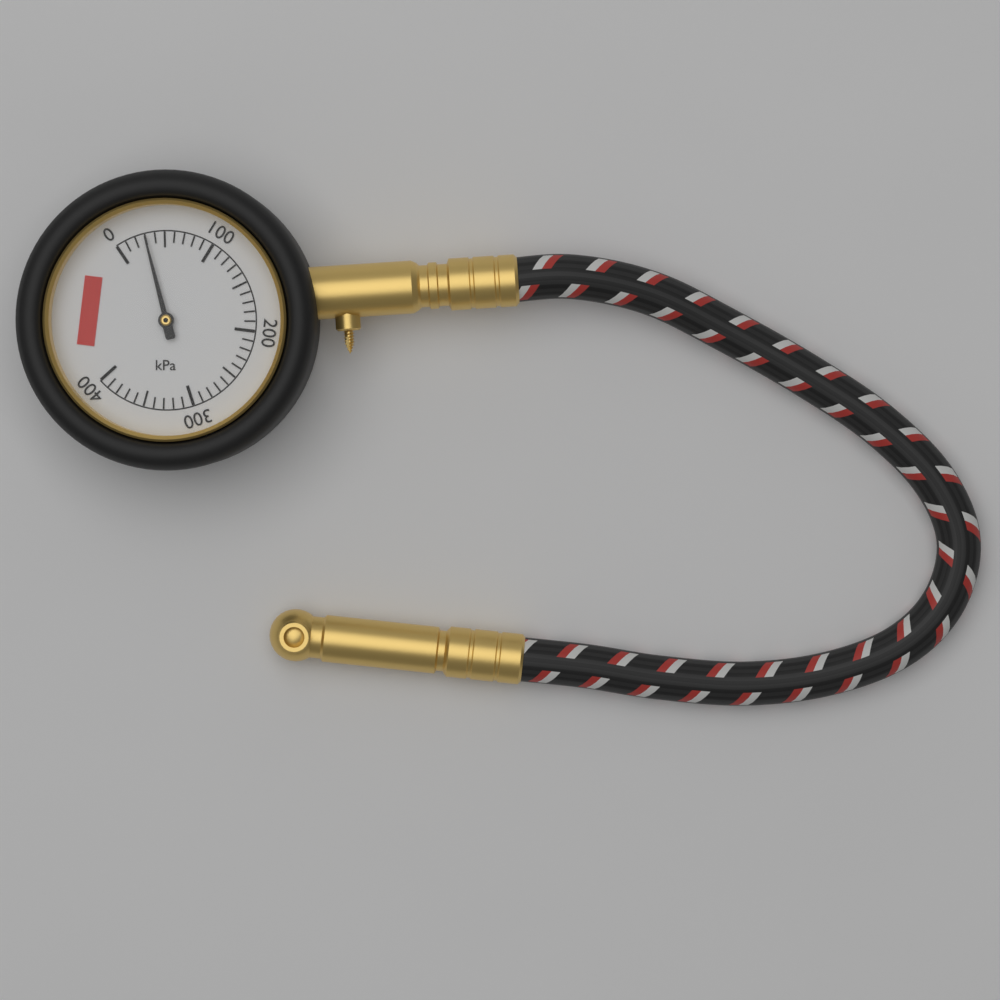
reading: 30 kPa
